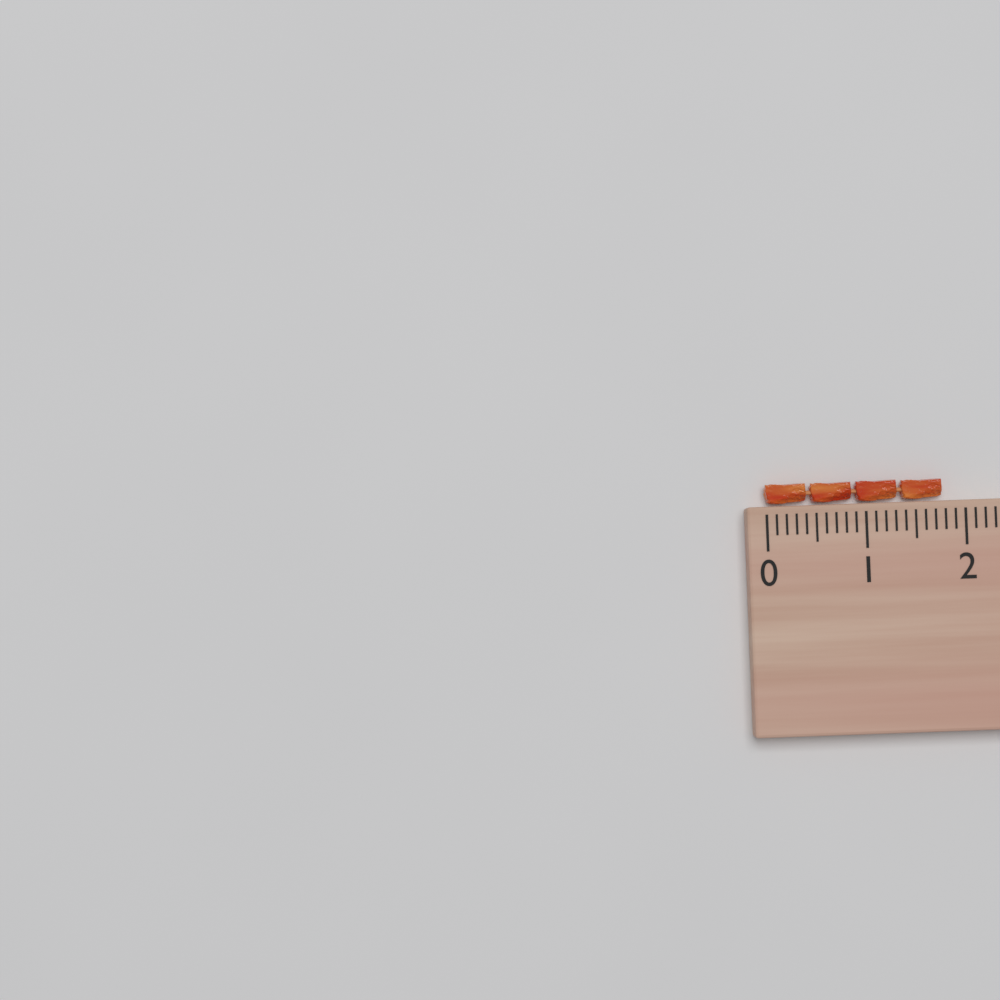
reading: 1.8 (no unit)
